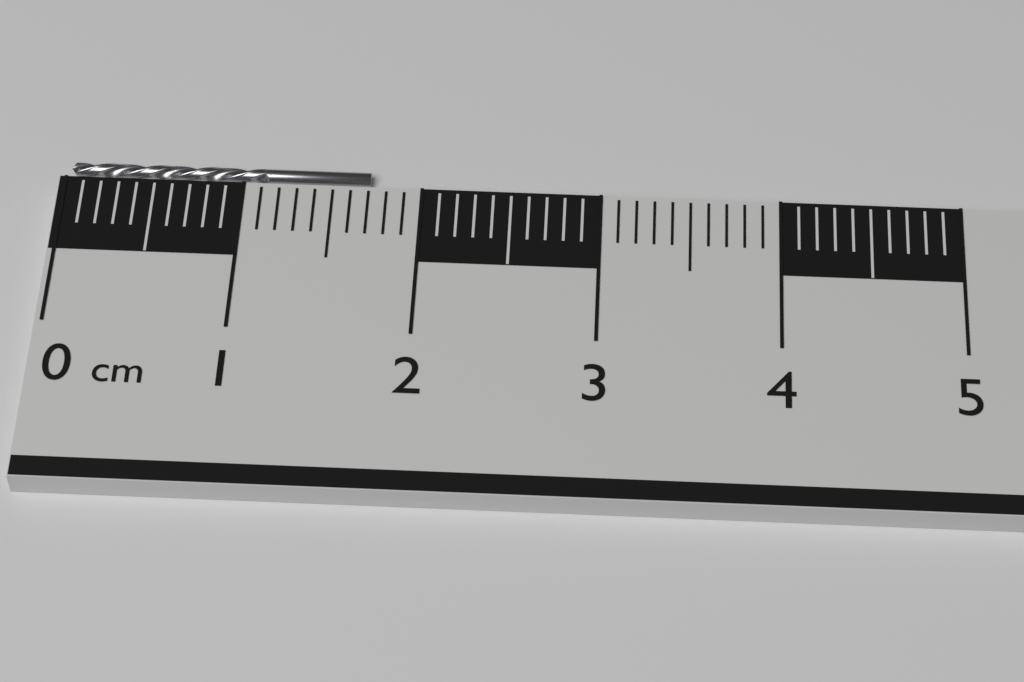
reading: 1.7 cm
